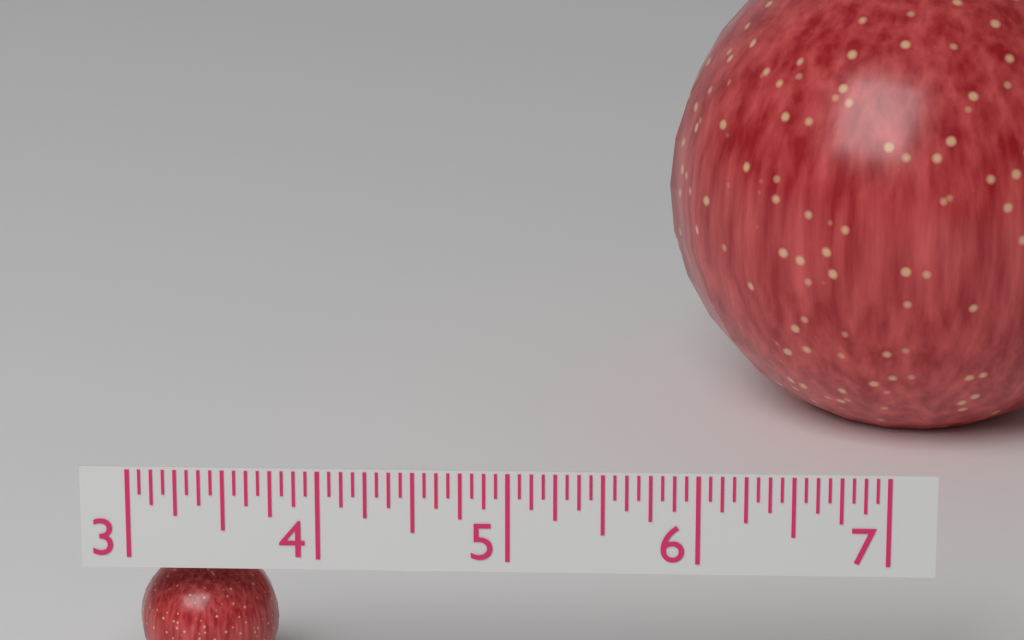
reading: 3.7500 (no unit)
